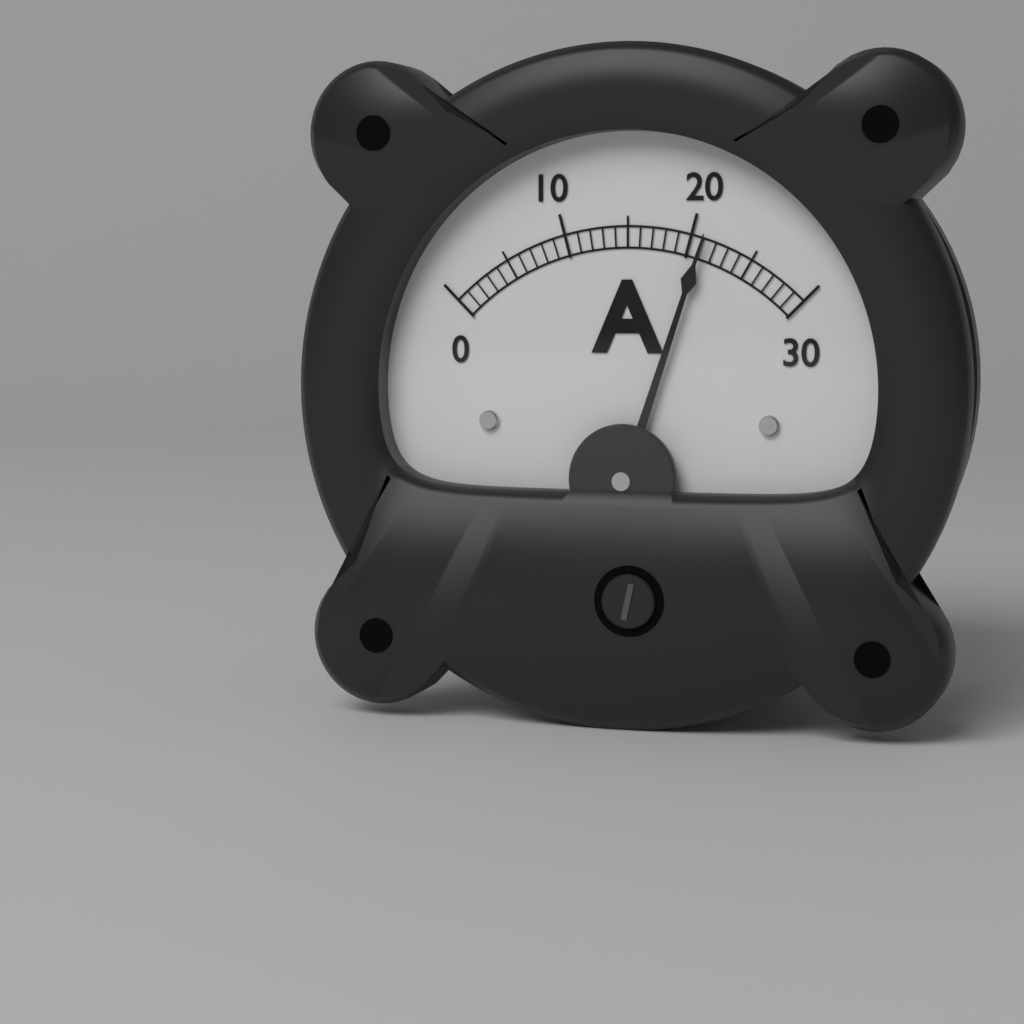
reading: 21 A
